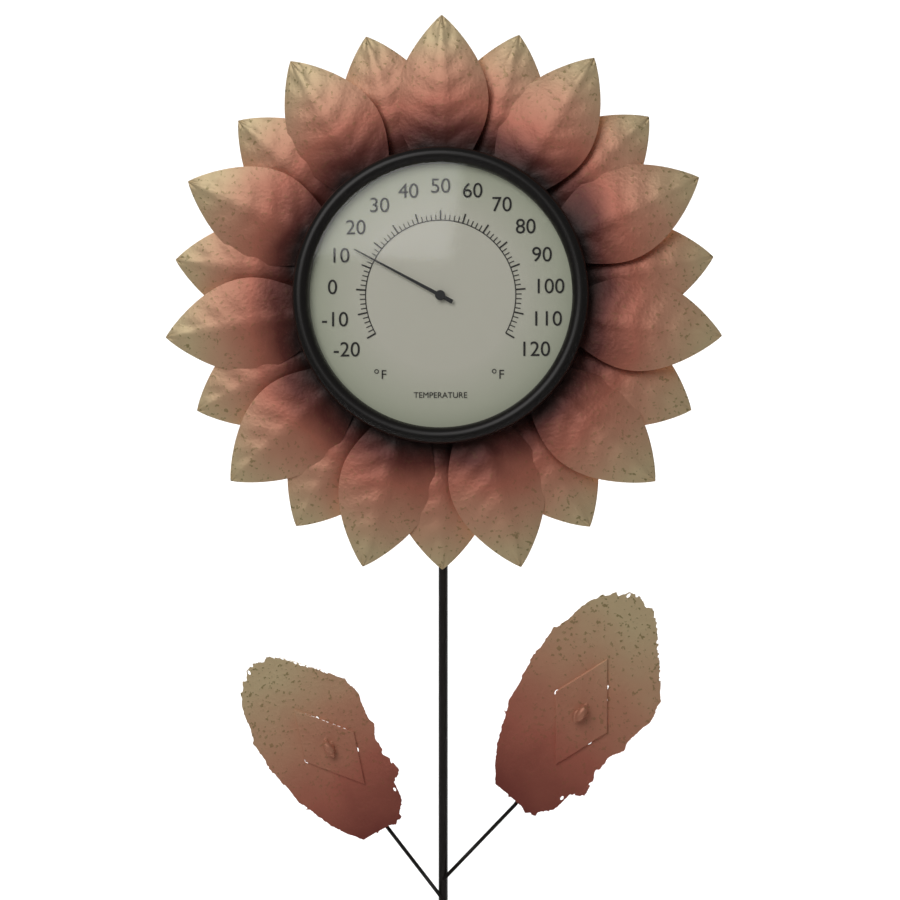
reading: 14 °F
